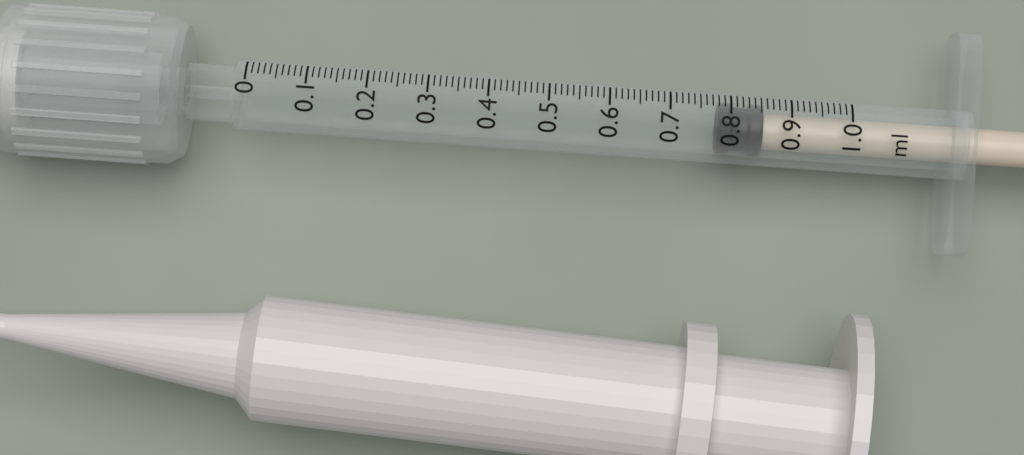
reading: 0.78 ml
